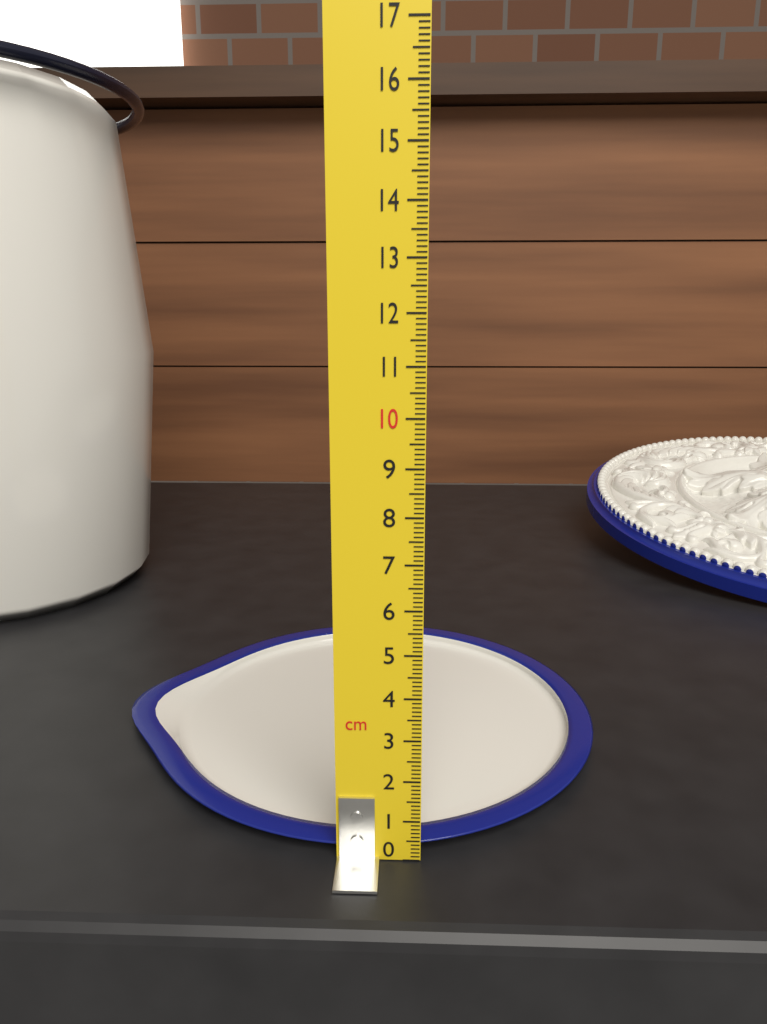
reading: 0.3 cm
